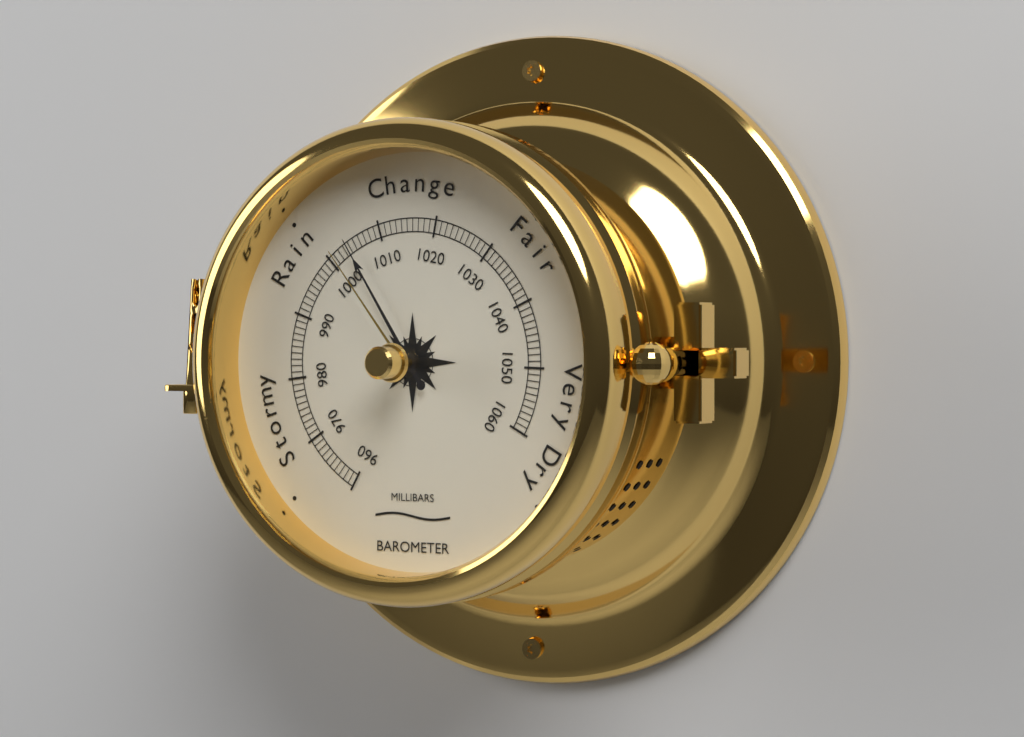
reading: 1004 mbar
